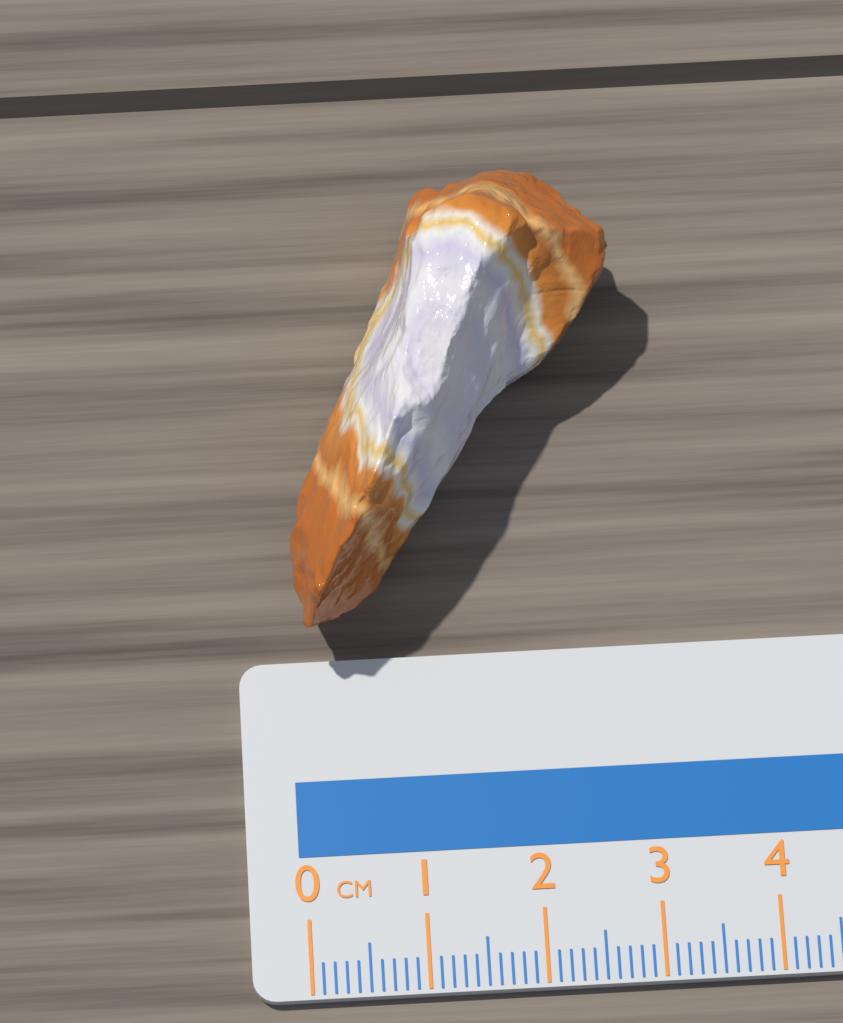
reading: 2.9 cm
